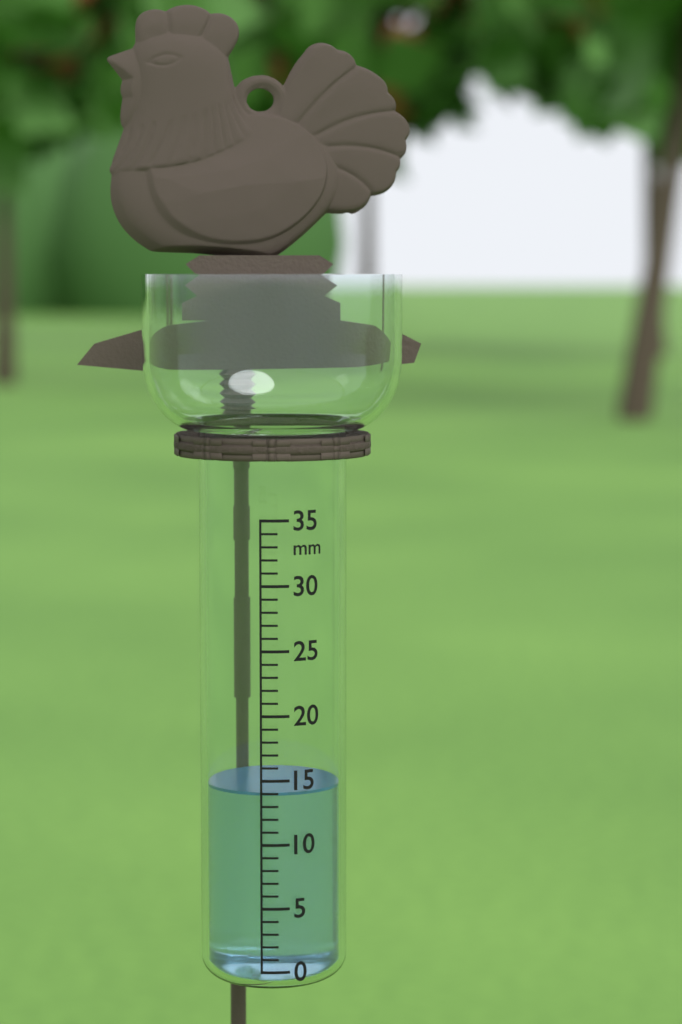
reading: 14 mm
